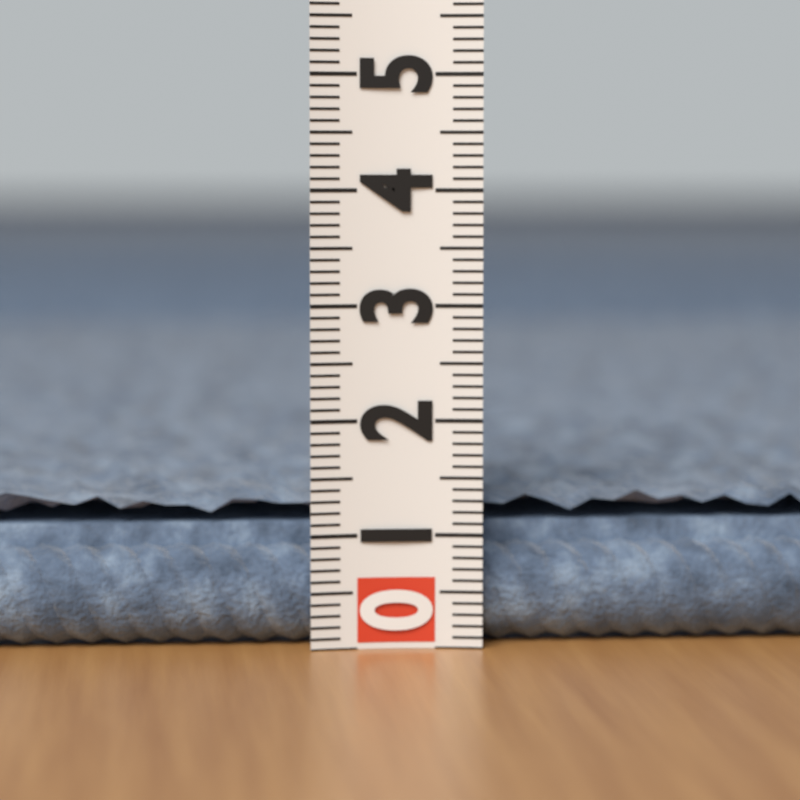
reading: 1.4 (no unit)
